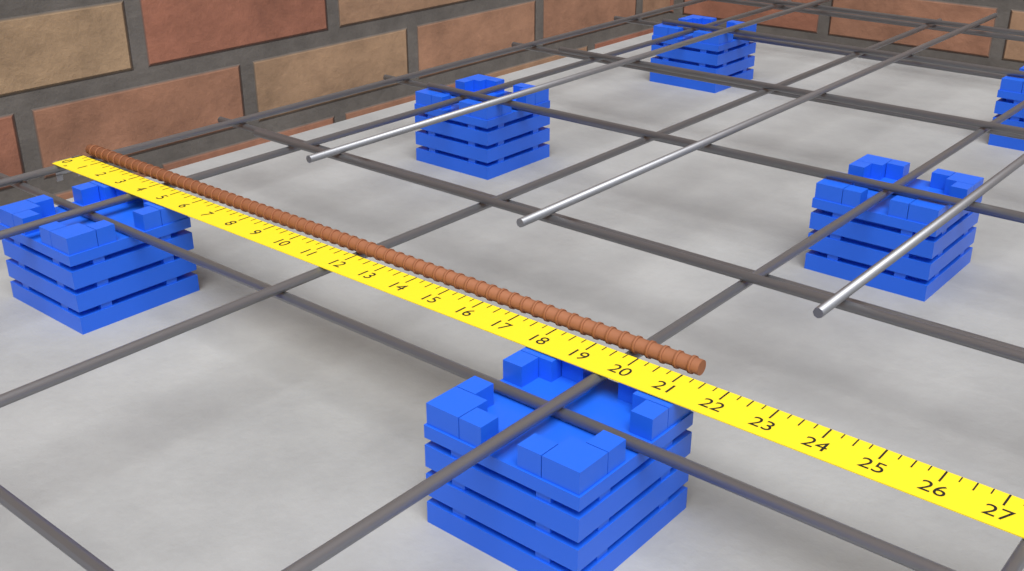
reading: 21.25 in
